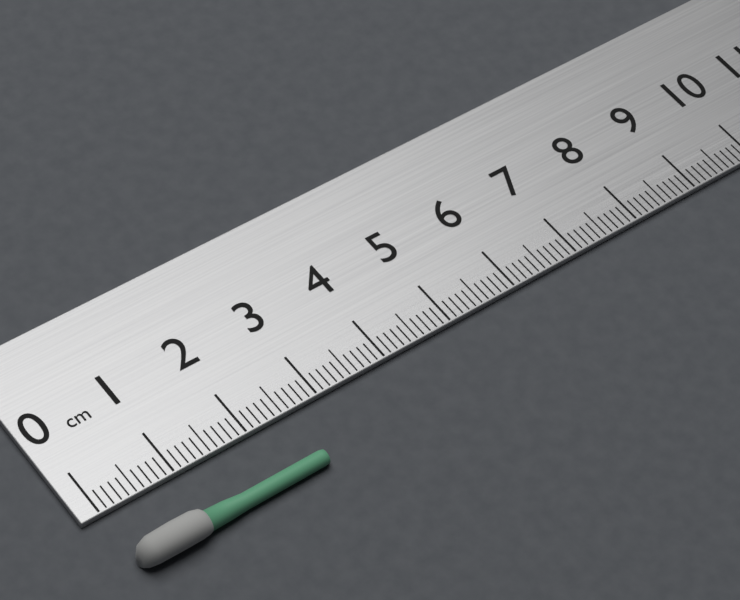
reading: 2.6 cm
